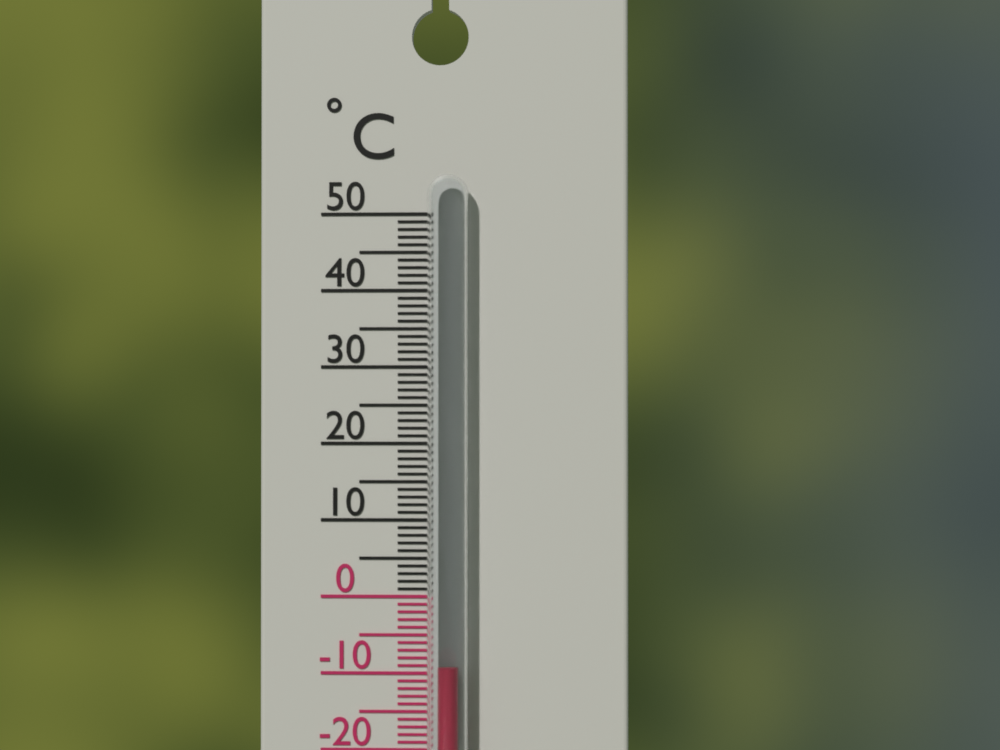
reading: -9 °C
